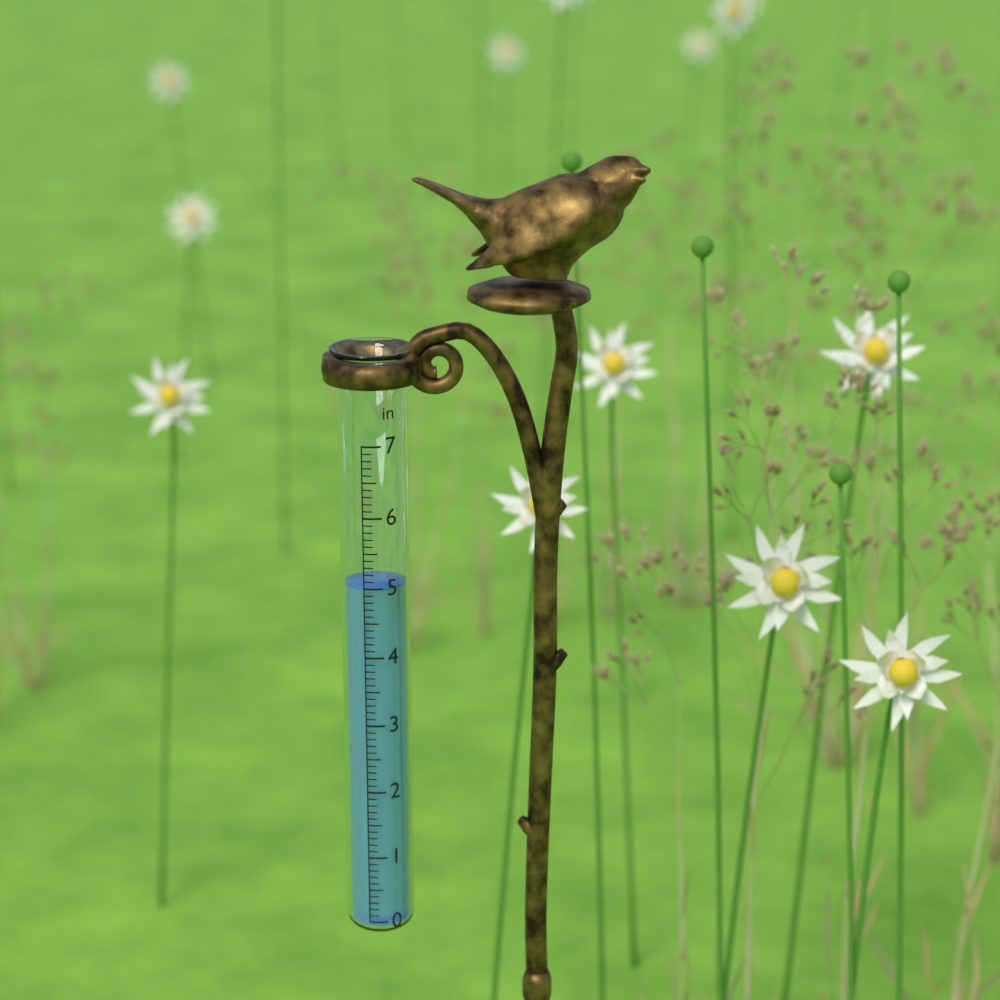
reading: 5.0 in
